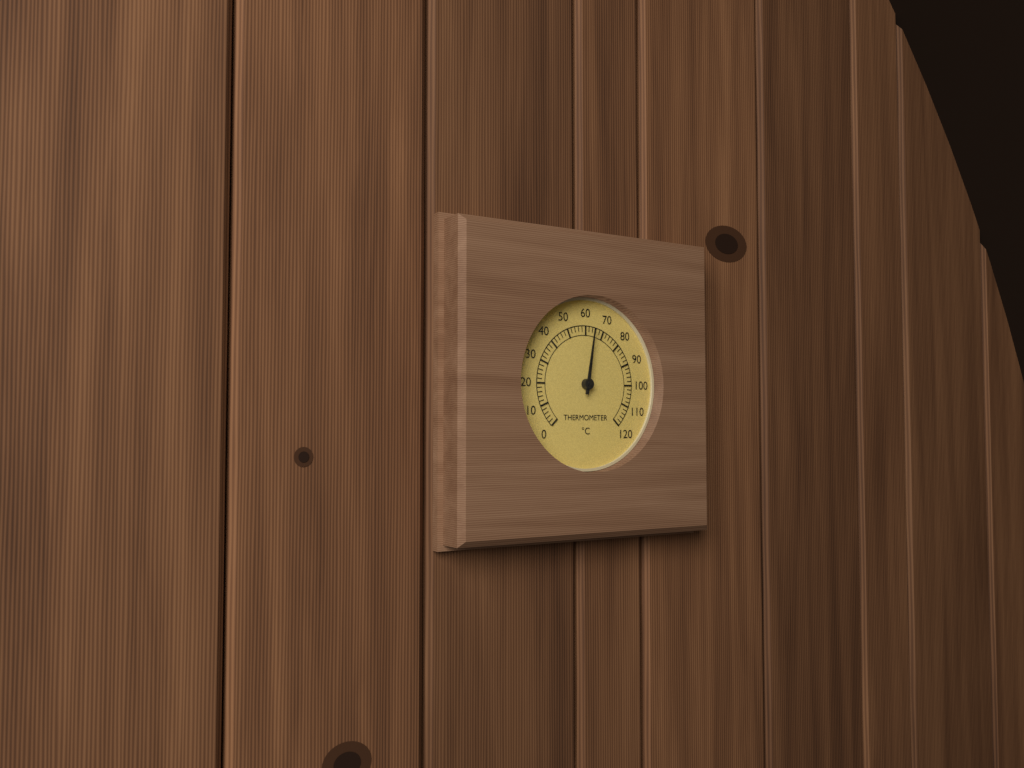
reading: 64 °C
